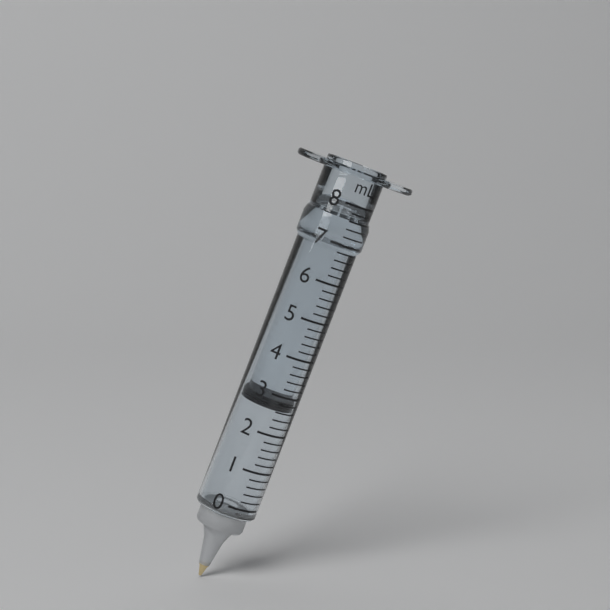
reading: 2.6 ml
